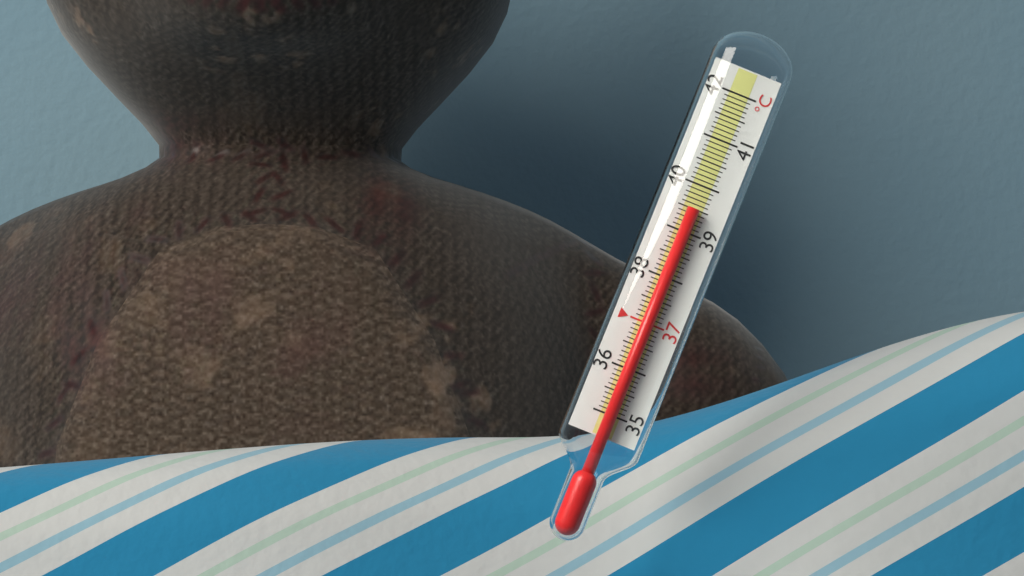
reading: 39.5 °C
